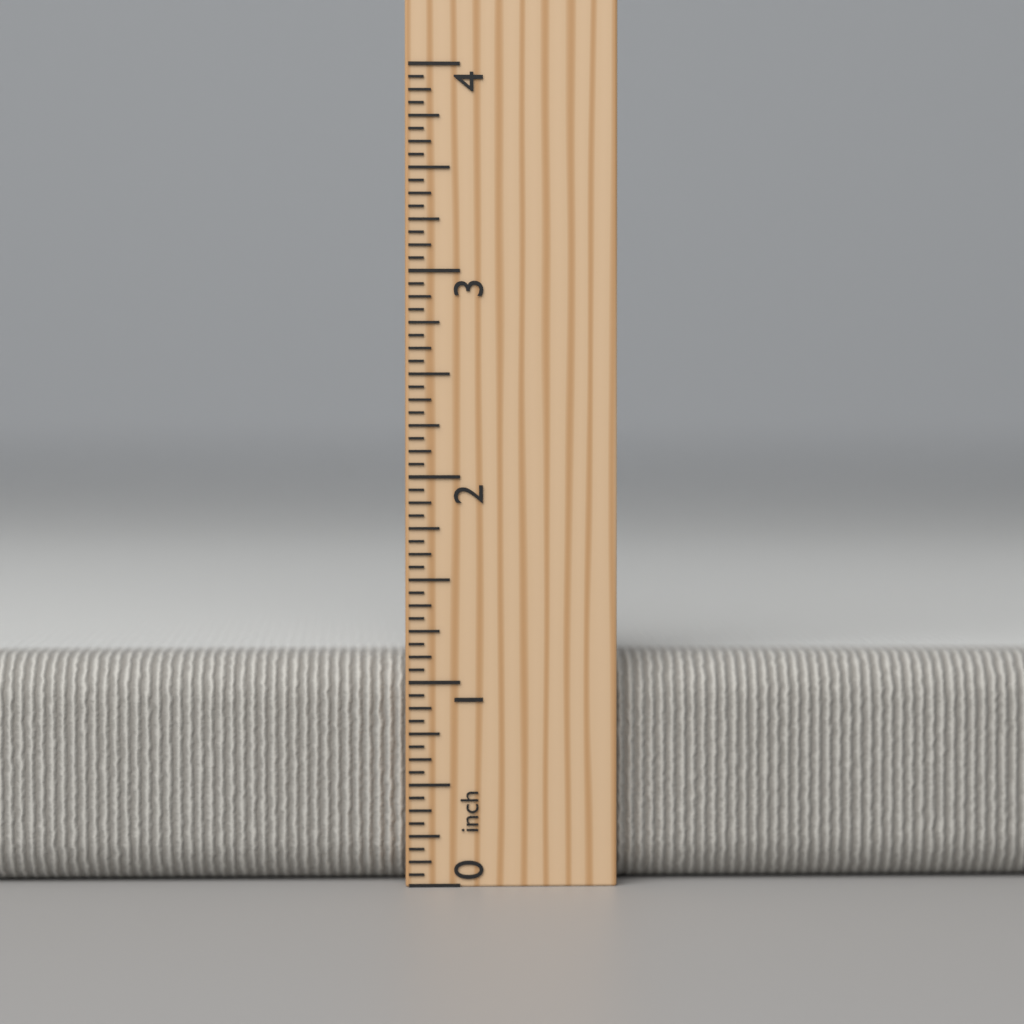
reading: 1.1250 inch
